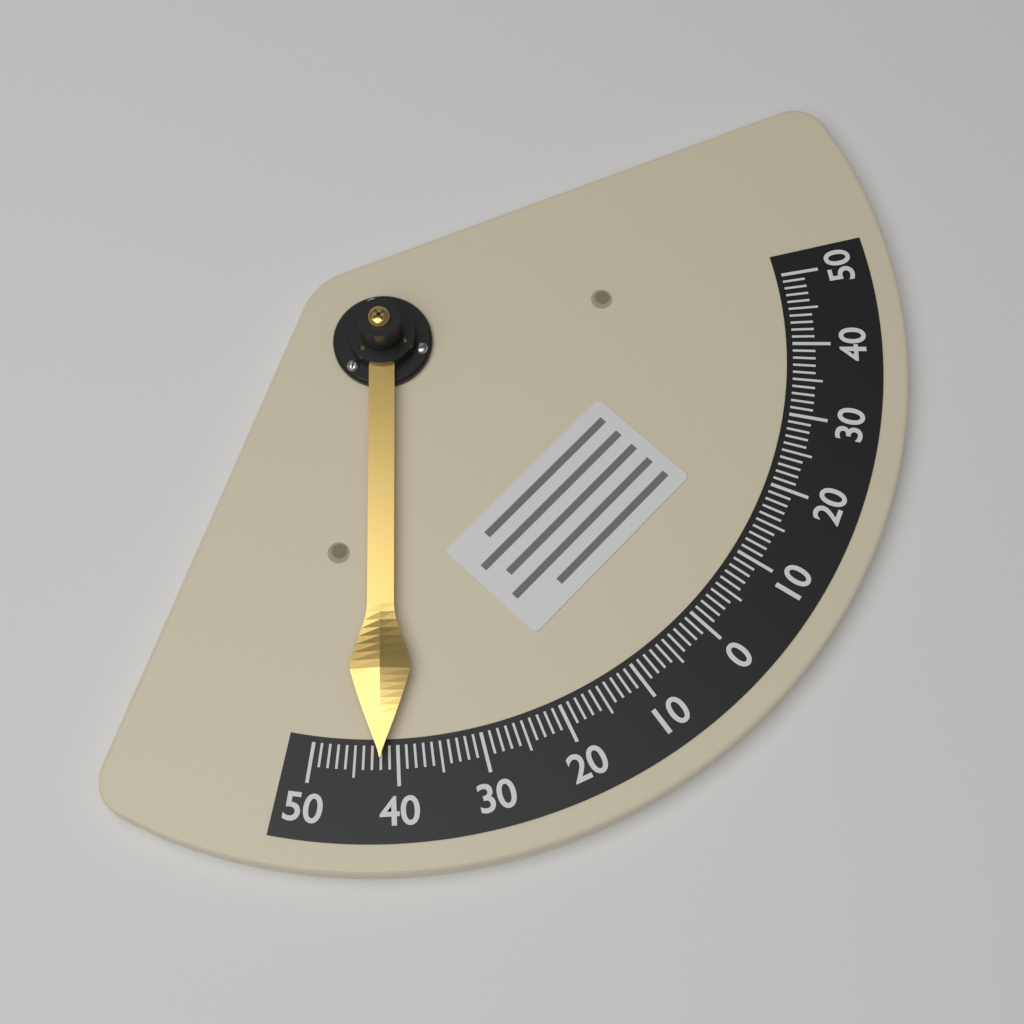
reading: -42 (no unit)
